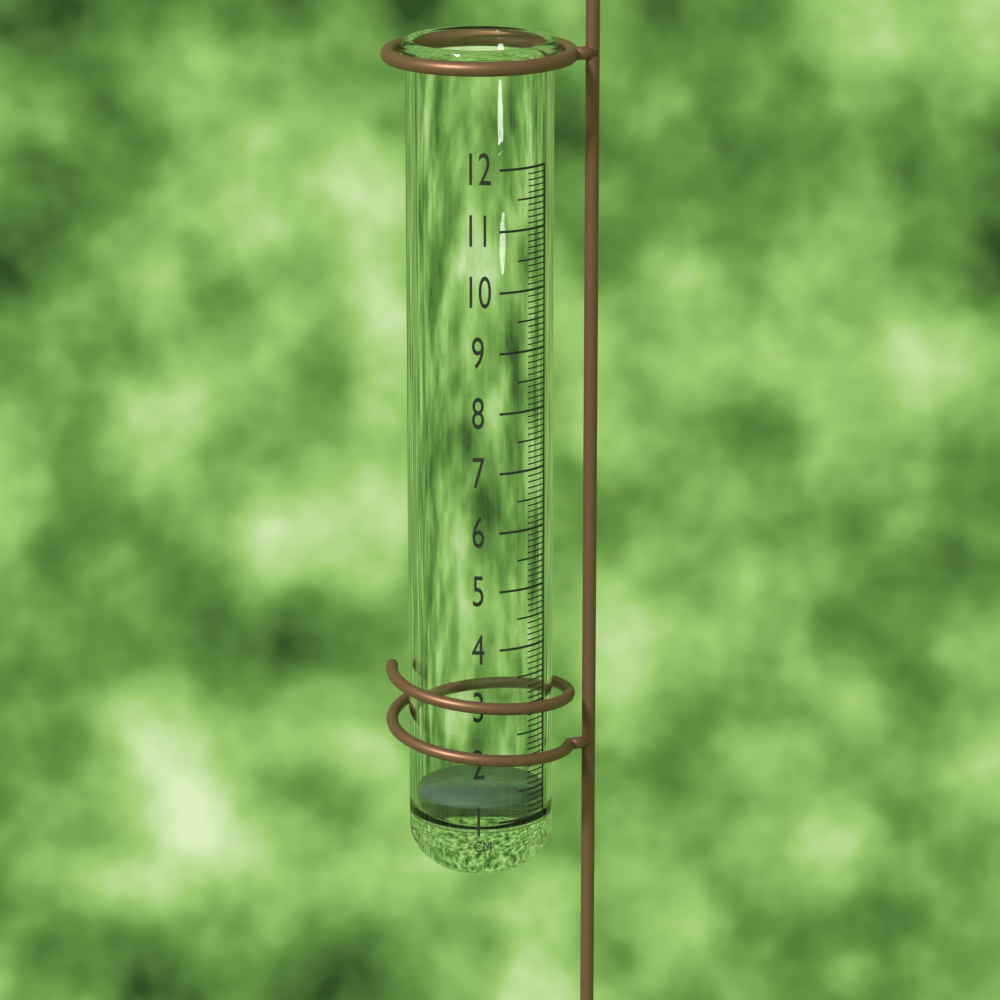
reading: 1.3 cm
